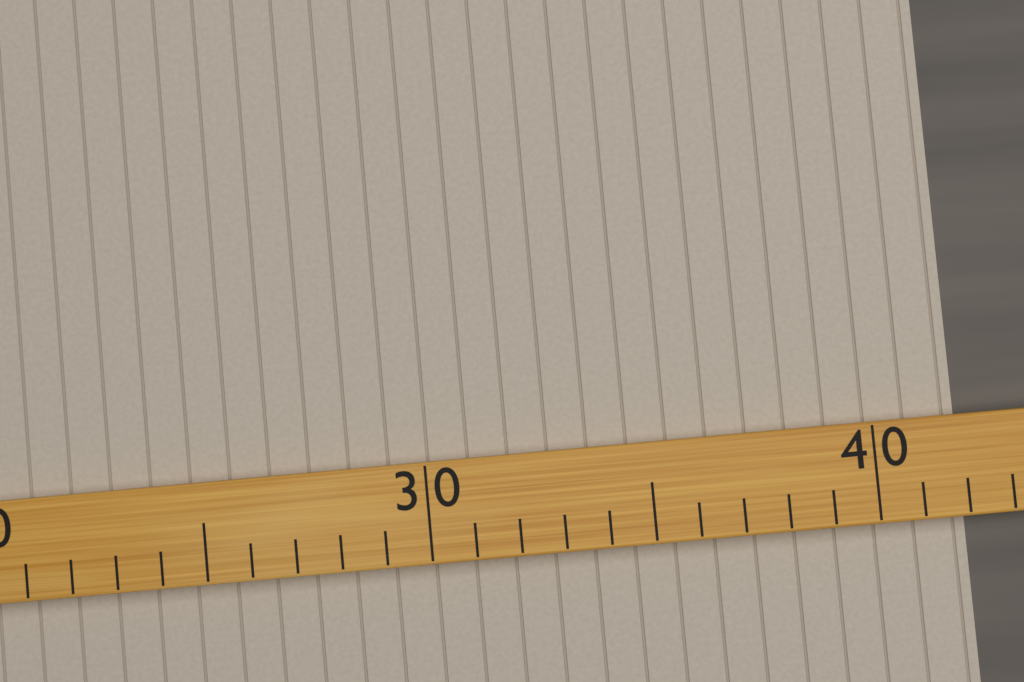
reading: 42 (no unit)
